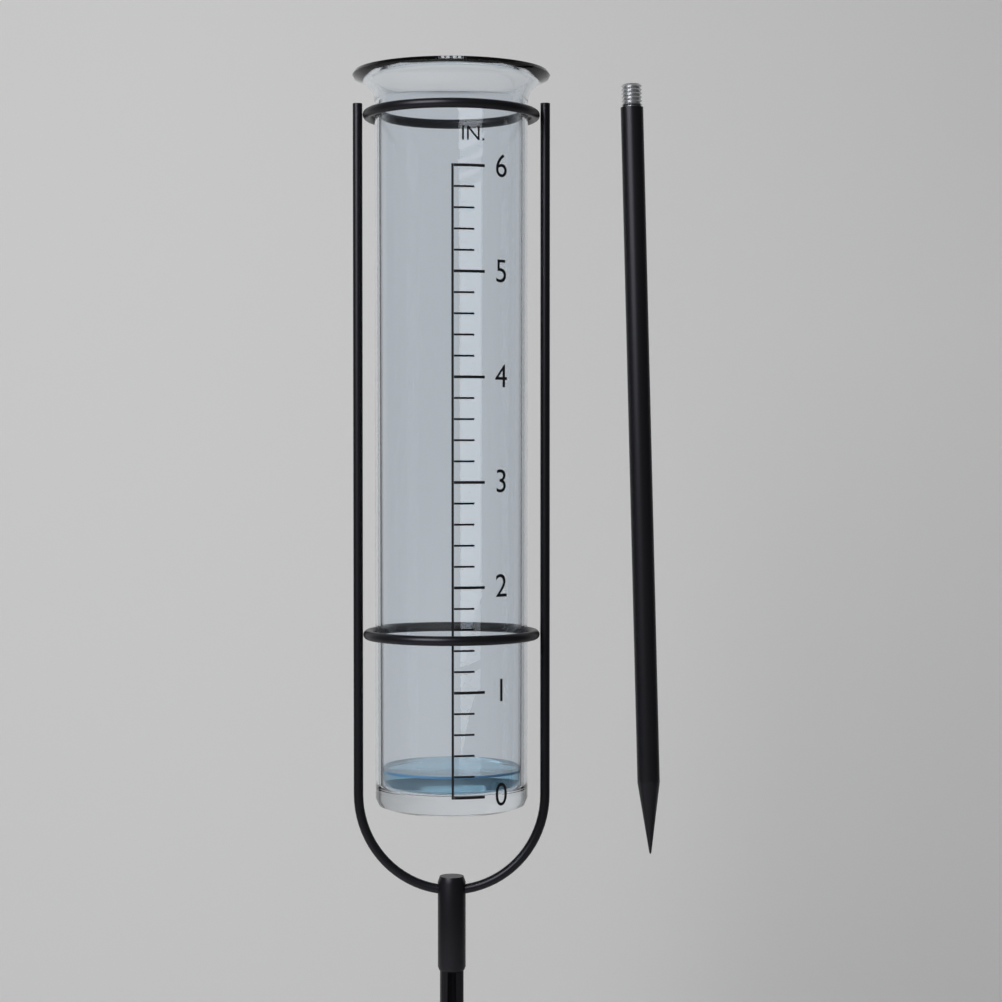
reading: 0.2 in
